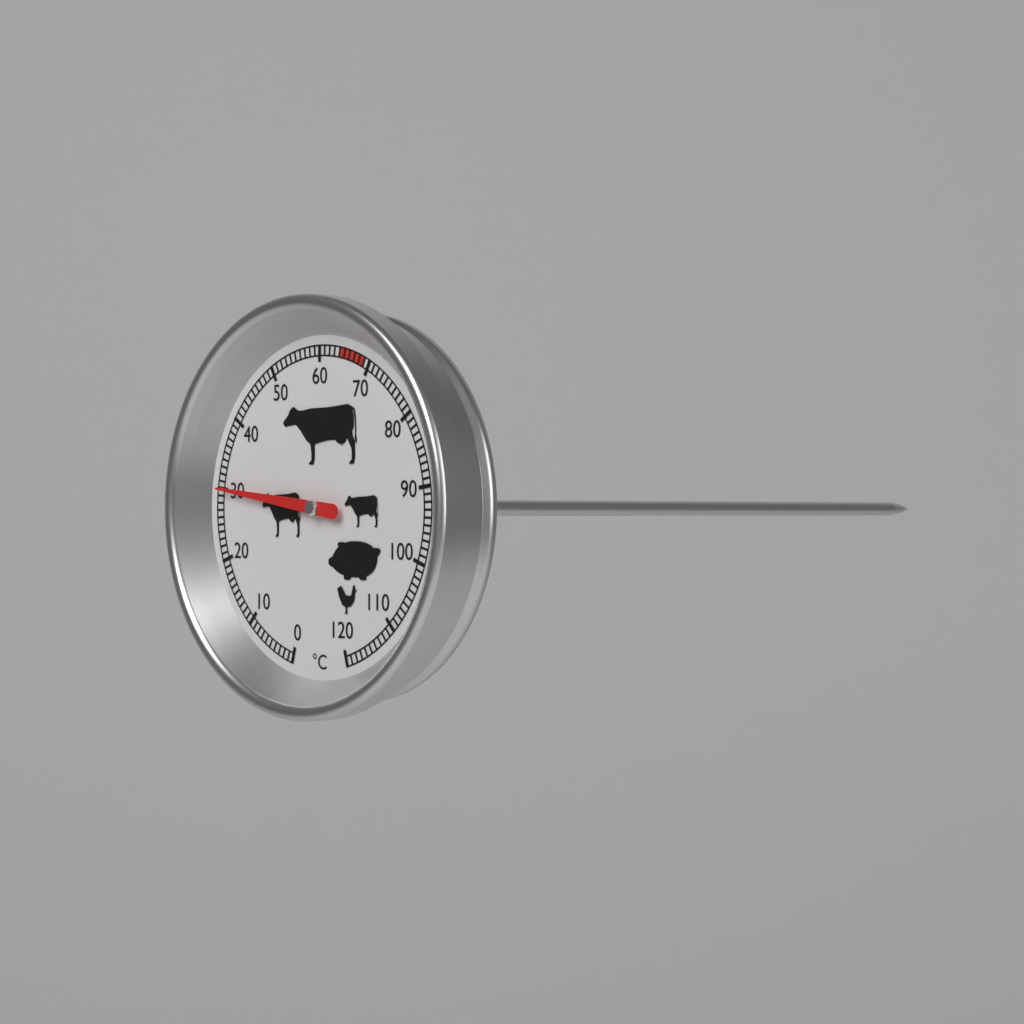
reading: 30 °C
